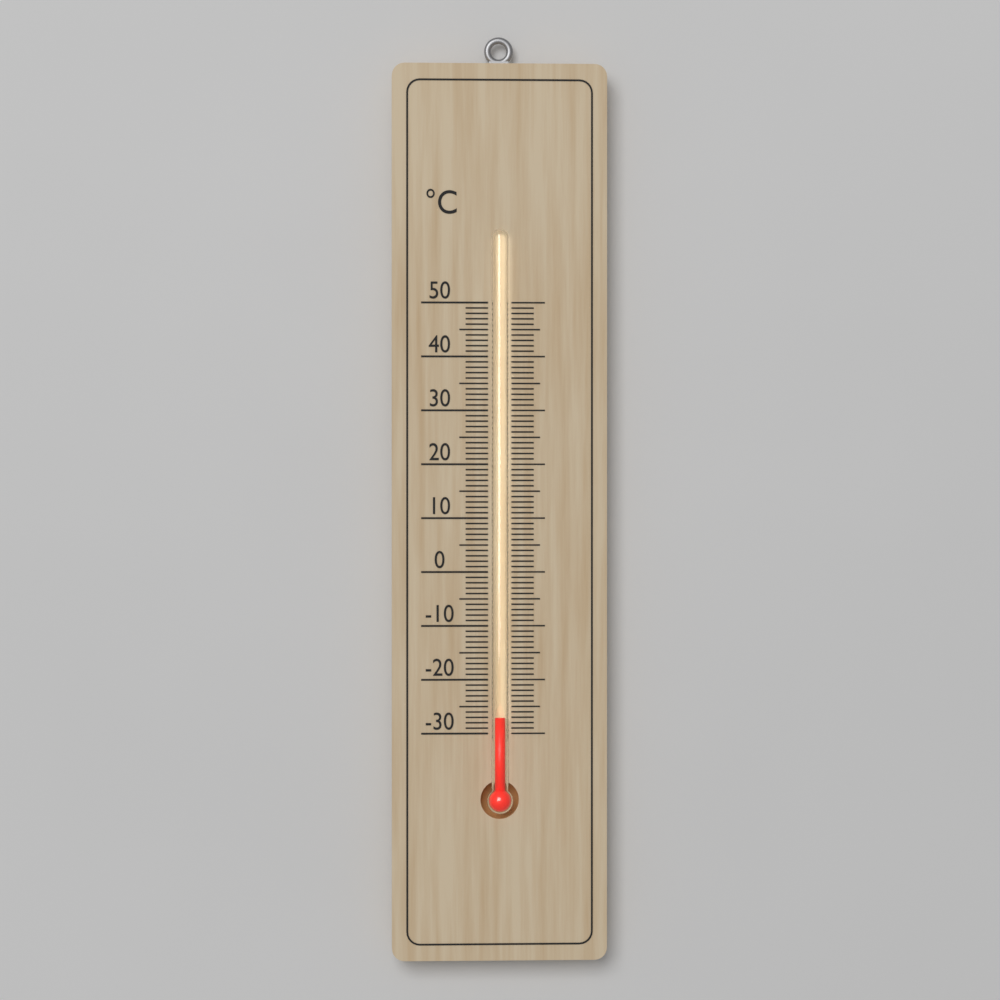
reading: -27 °C
